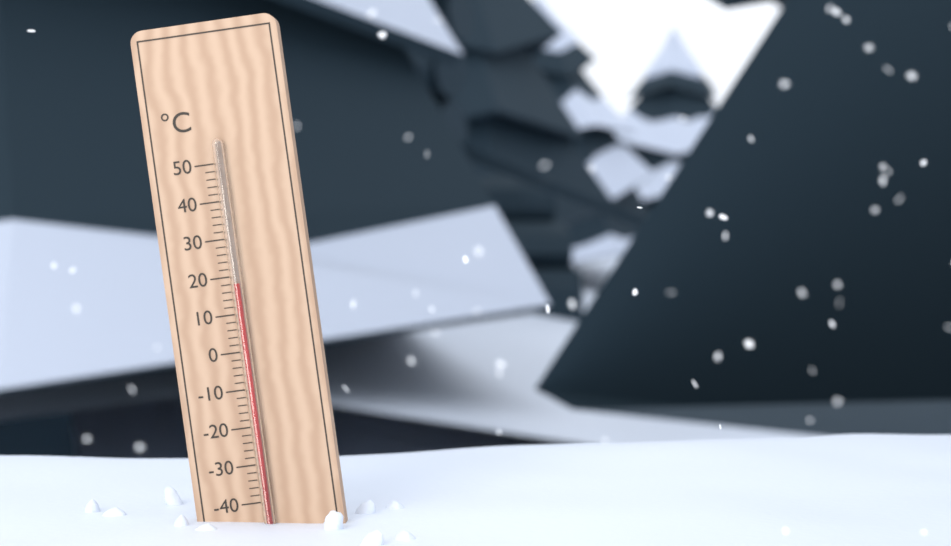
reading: 18 °C
